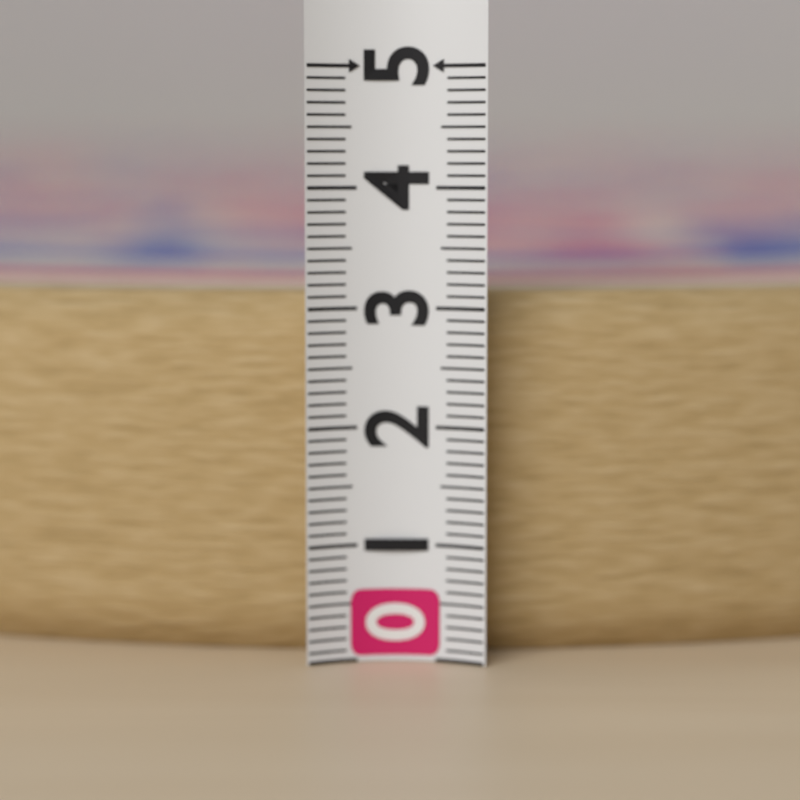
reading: 3.1 (no unit)
